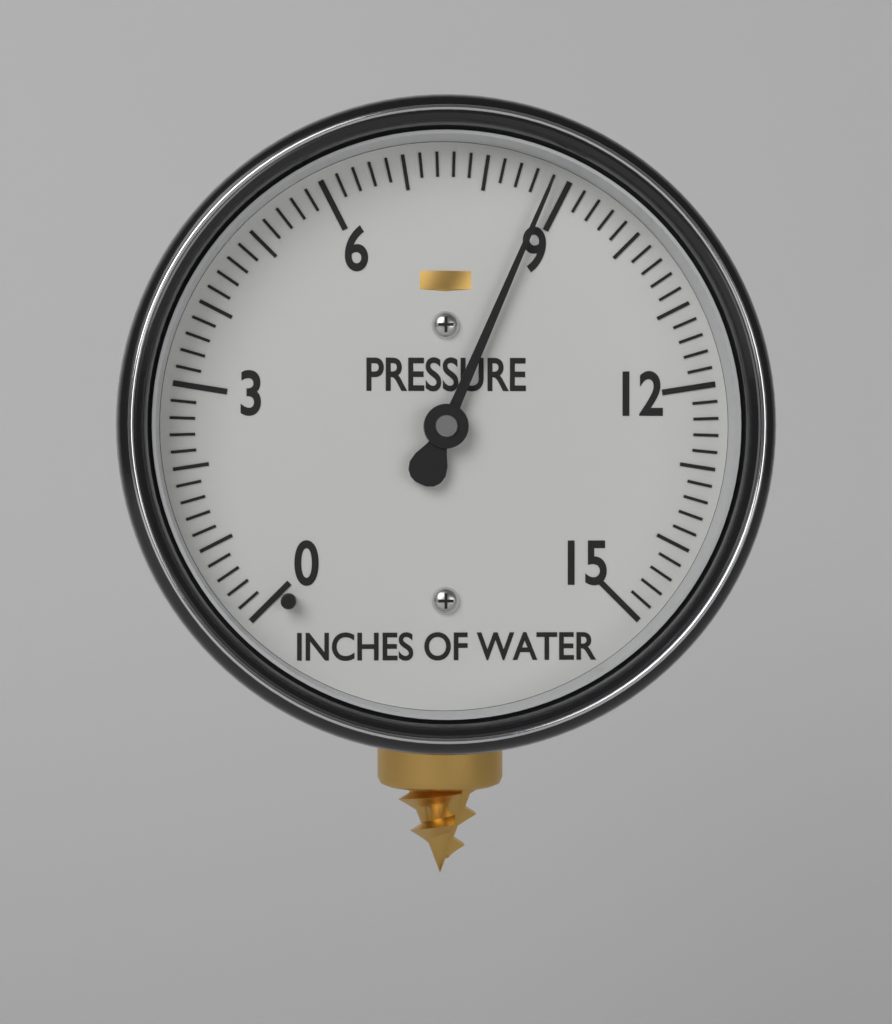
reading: 8.8 inches of water
